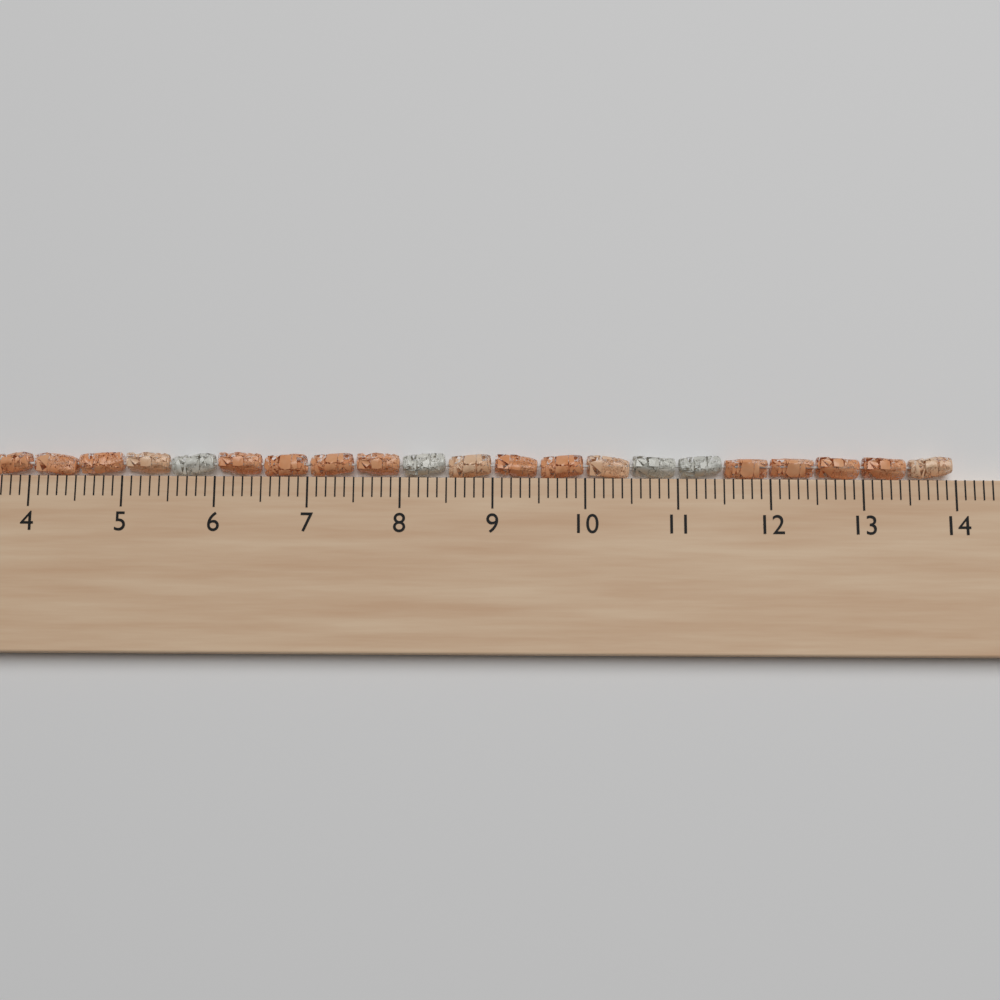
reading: 14.0 cm
